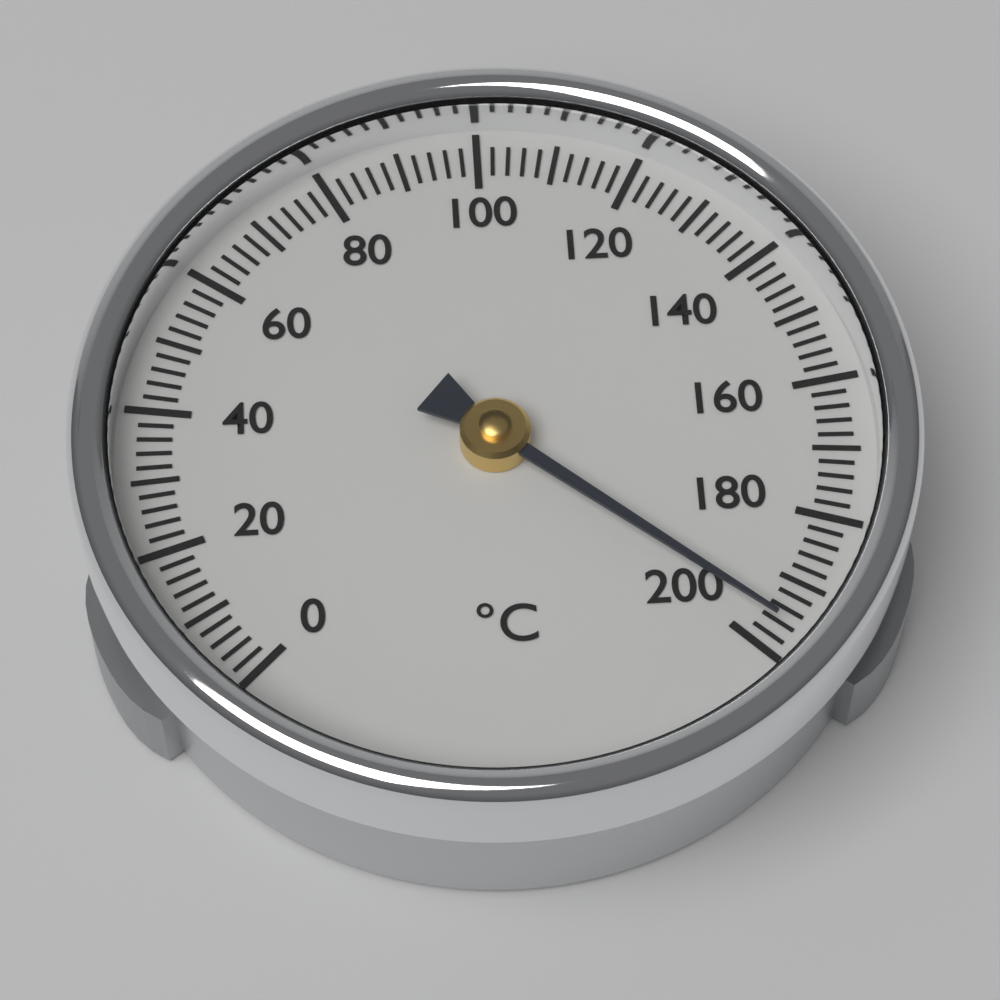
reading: 196 °C
